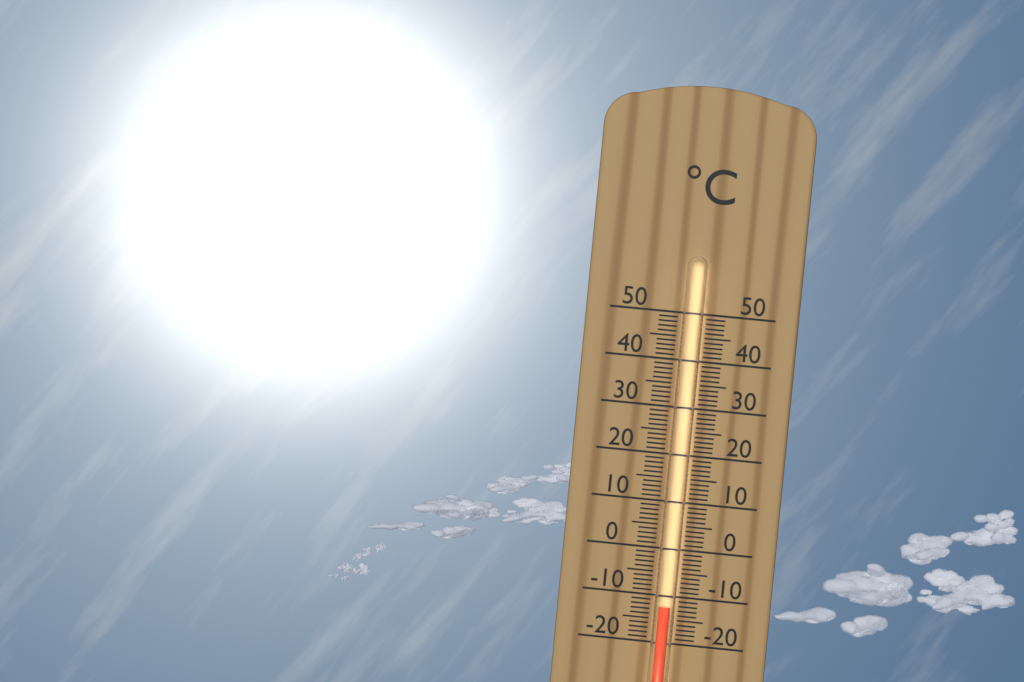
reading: -12 °C
